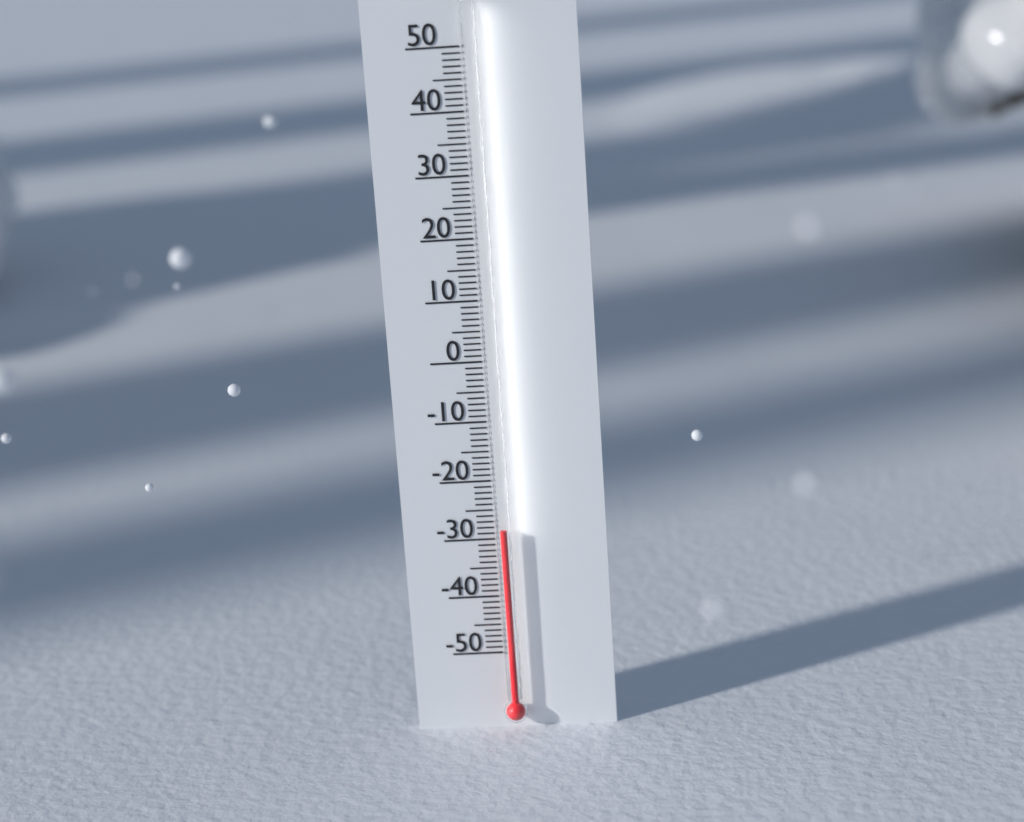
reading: -28 (no unit)
